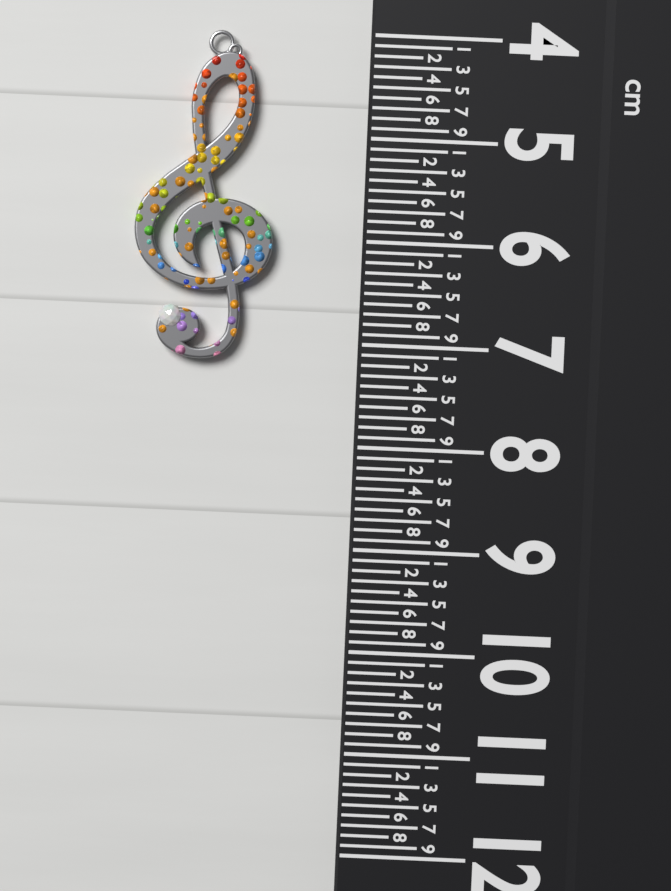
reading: 7.2 cm
